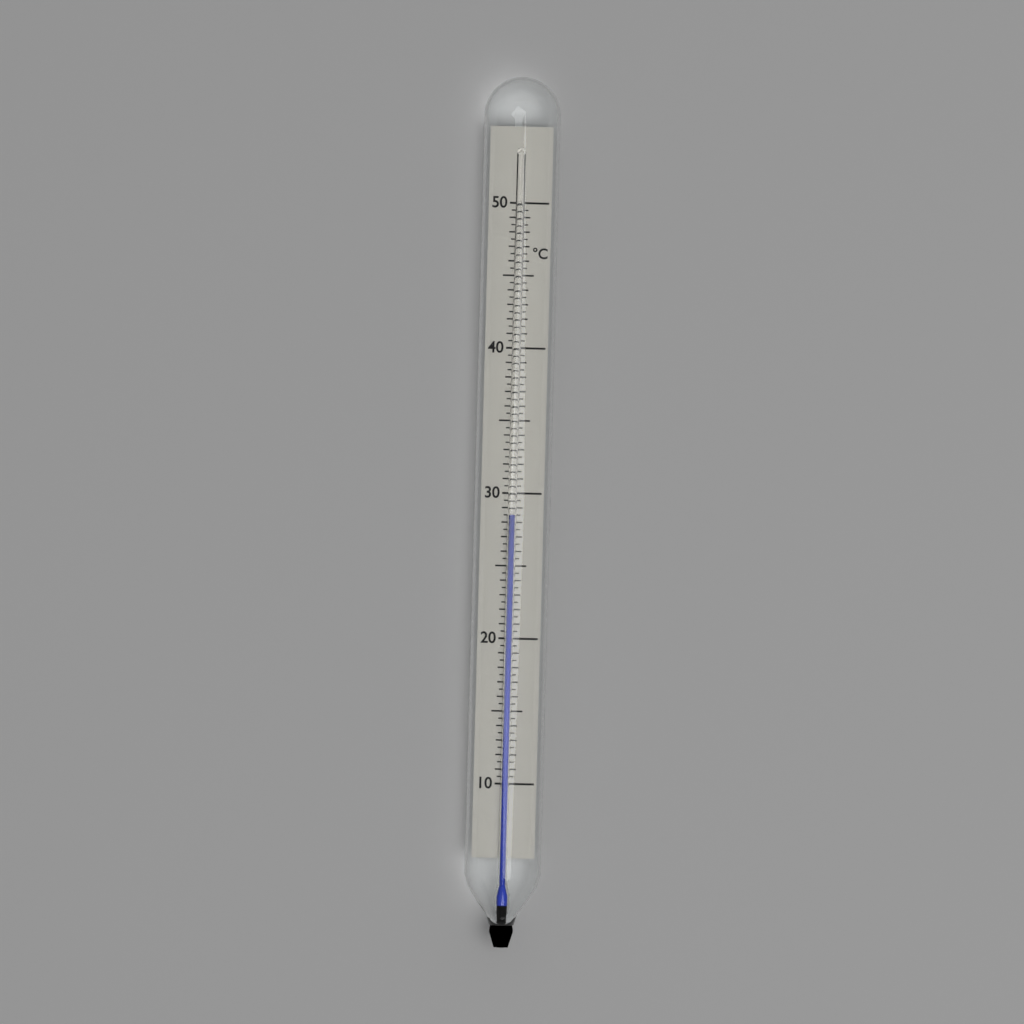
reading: 28.5 °C
